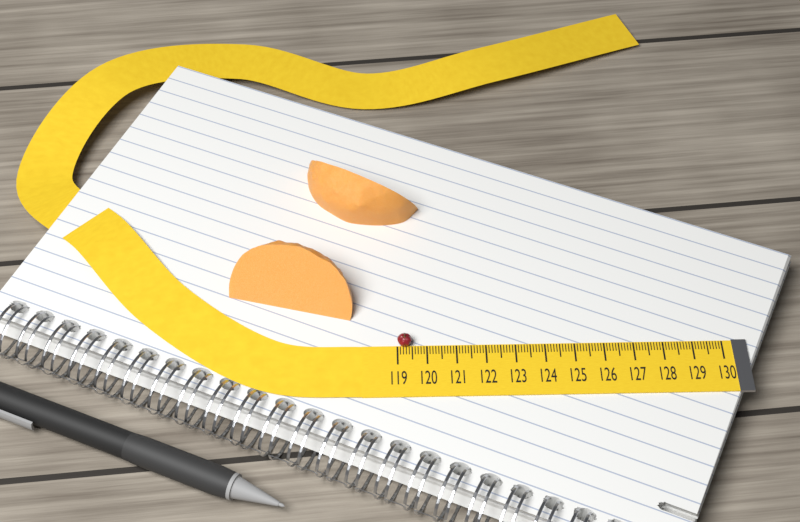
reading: 119.5 (no unit)
